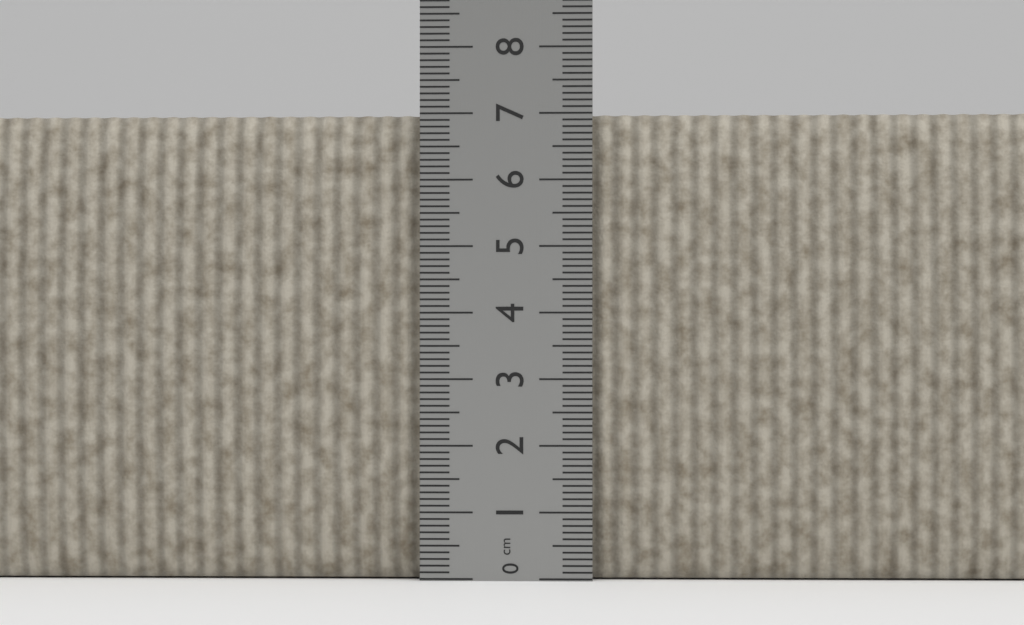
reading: 7.0 cm
